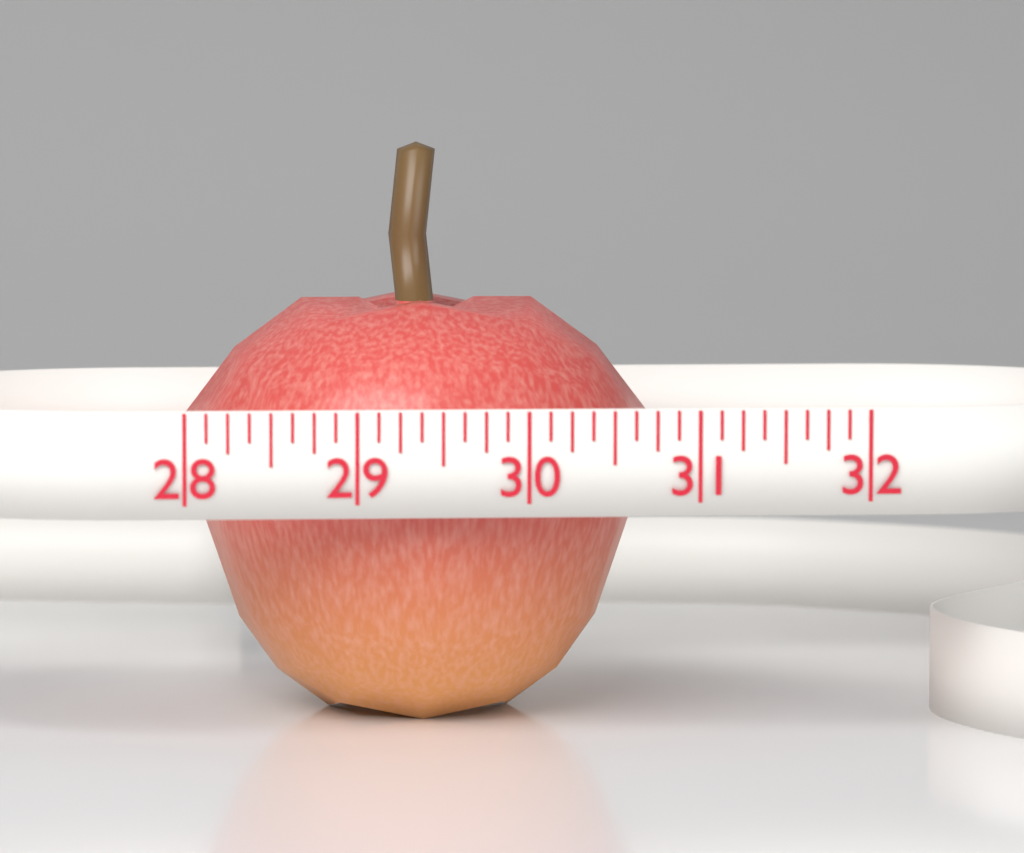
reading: 30.875 (no unit)
